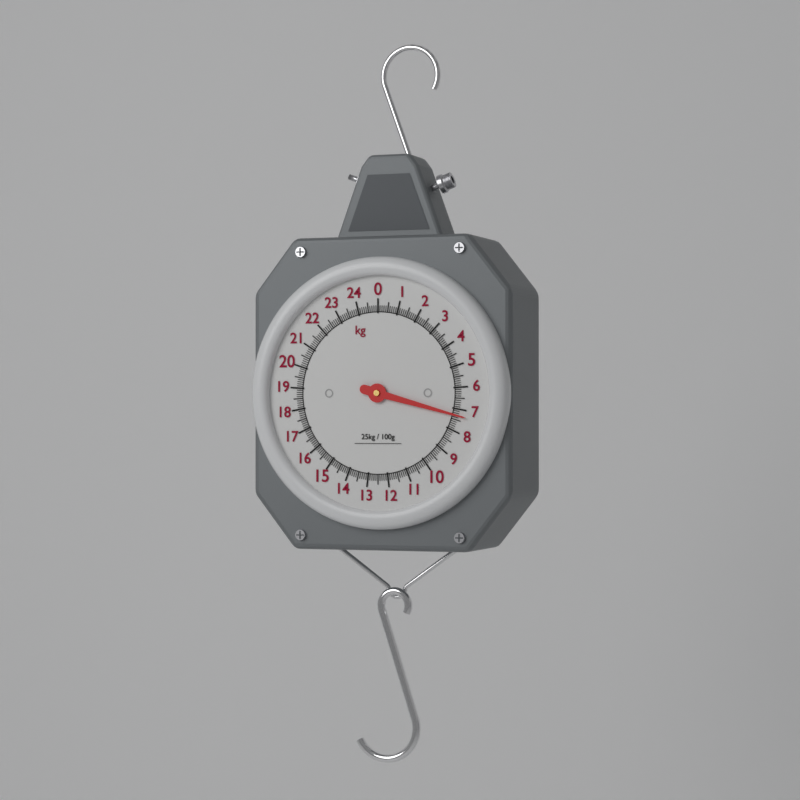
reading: 7.3 kg
